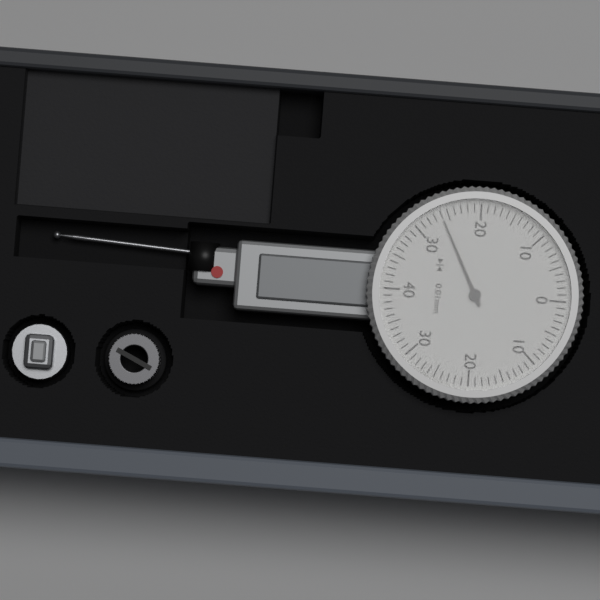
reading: 0.26 mm
